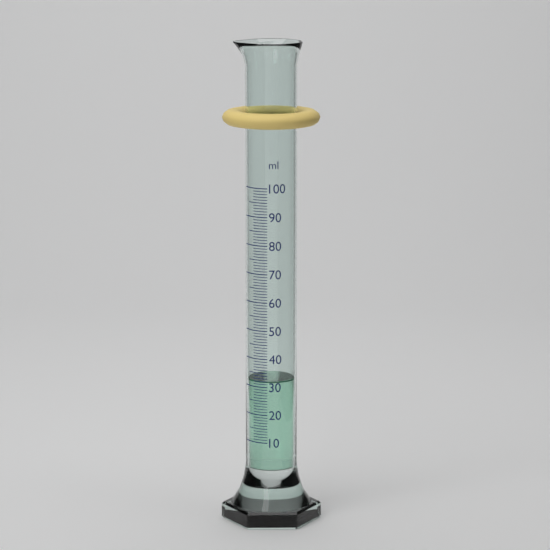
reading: 32 ml
